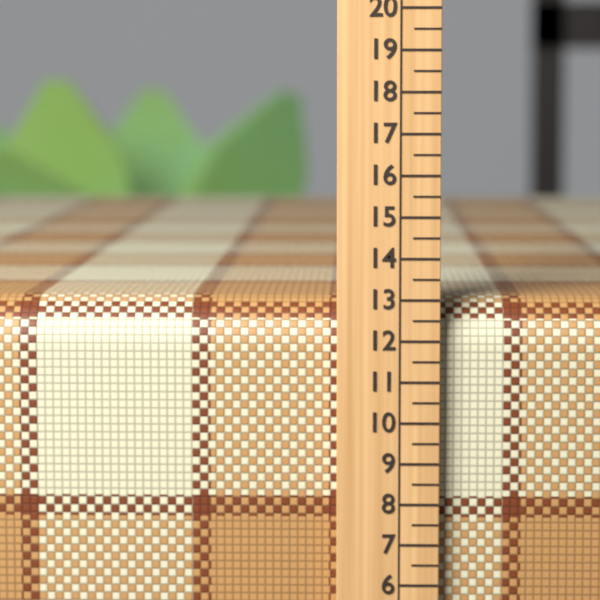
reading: 13.0 (no unit)
